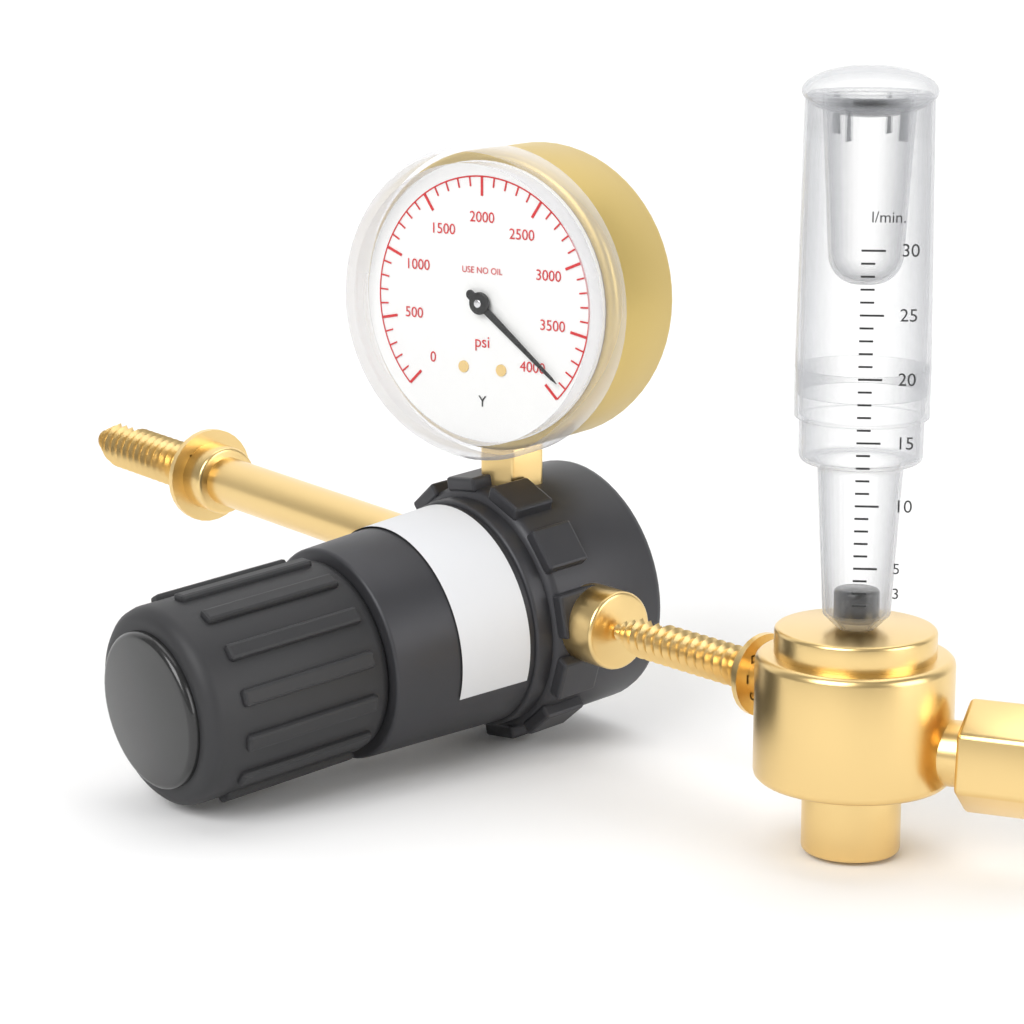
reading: 3900 psi
